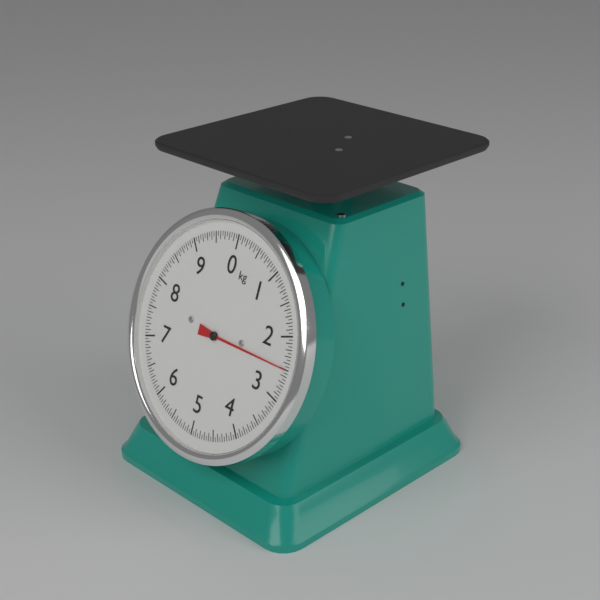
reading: 2.50 kg
